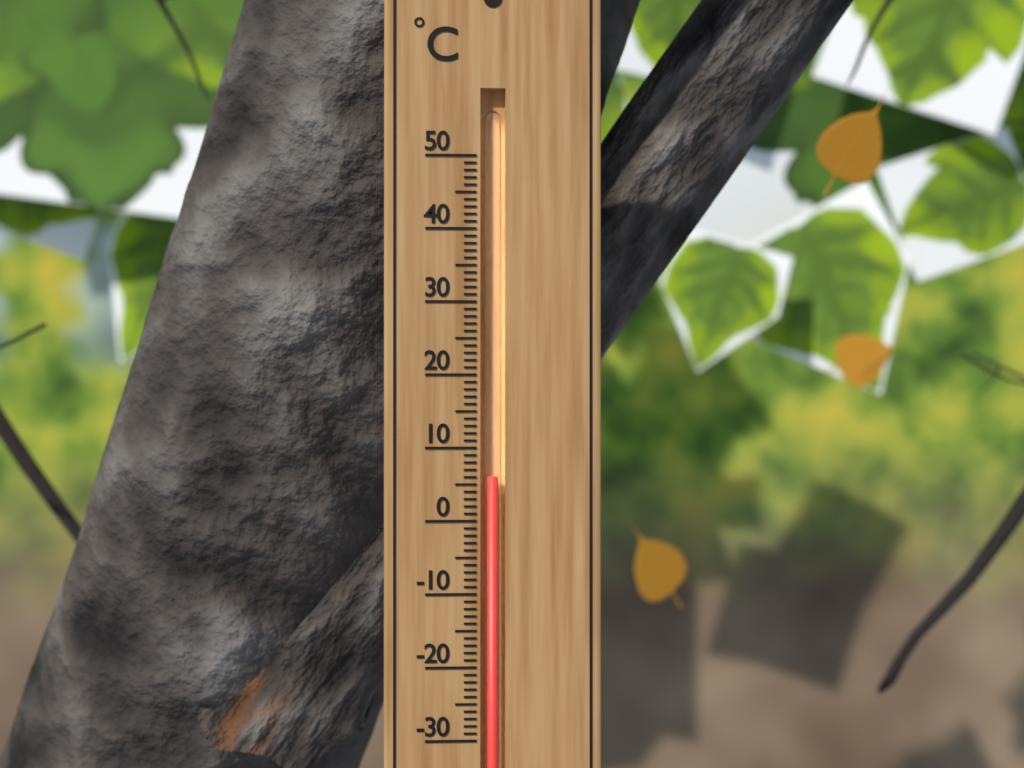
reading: 6 °C
